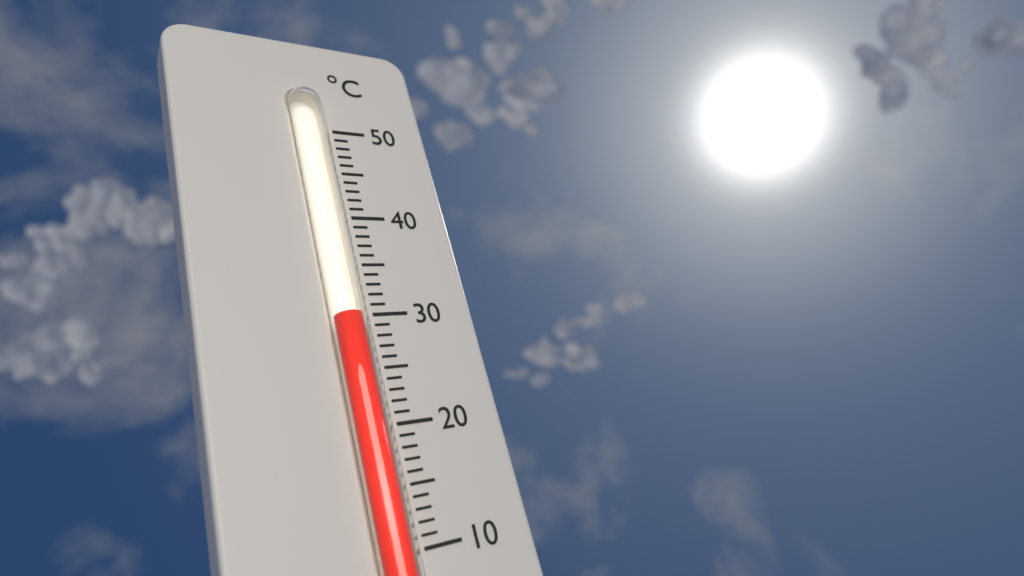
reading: 30 °C
